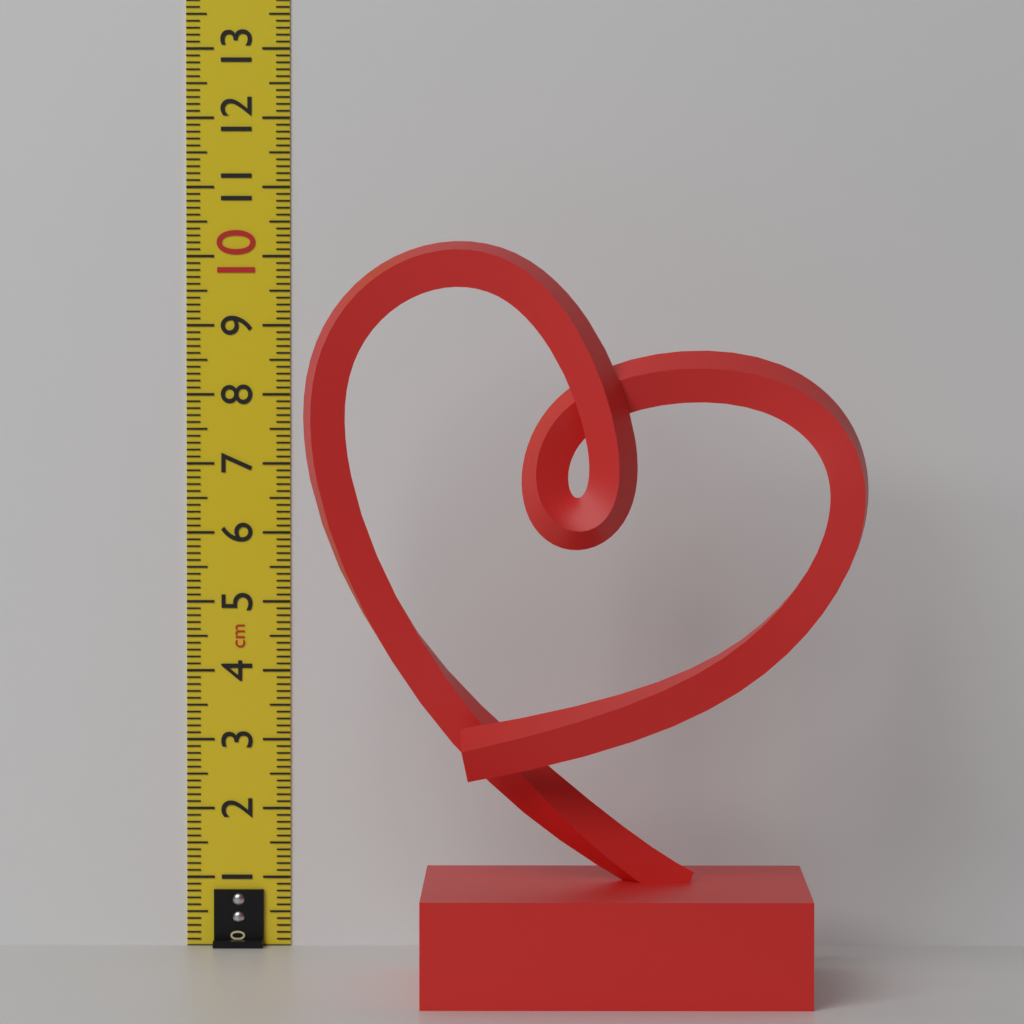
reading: 10.2 cm
